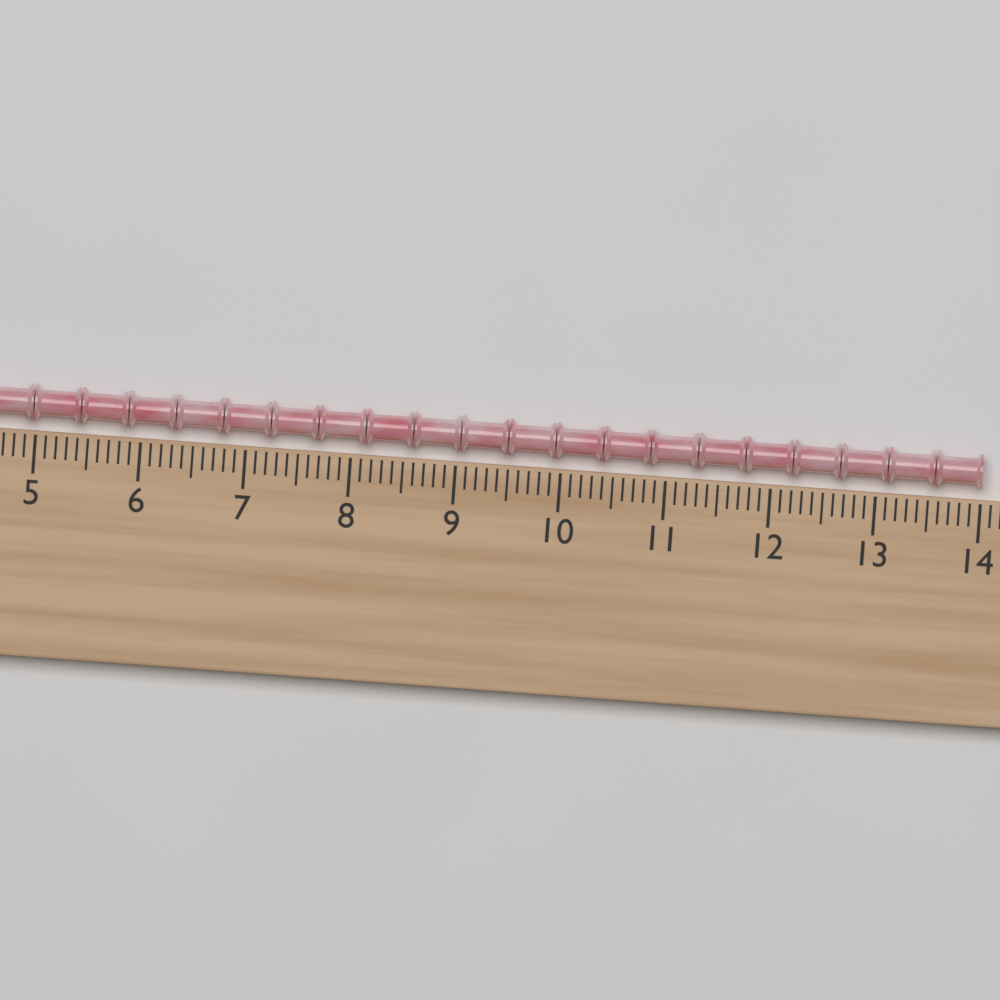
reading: 14.0 (no unit)
